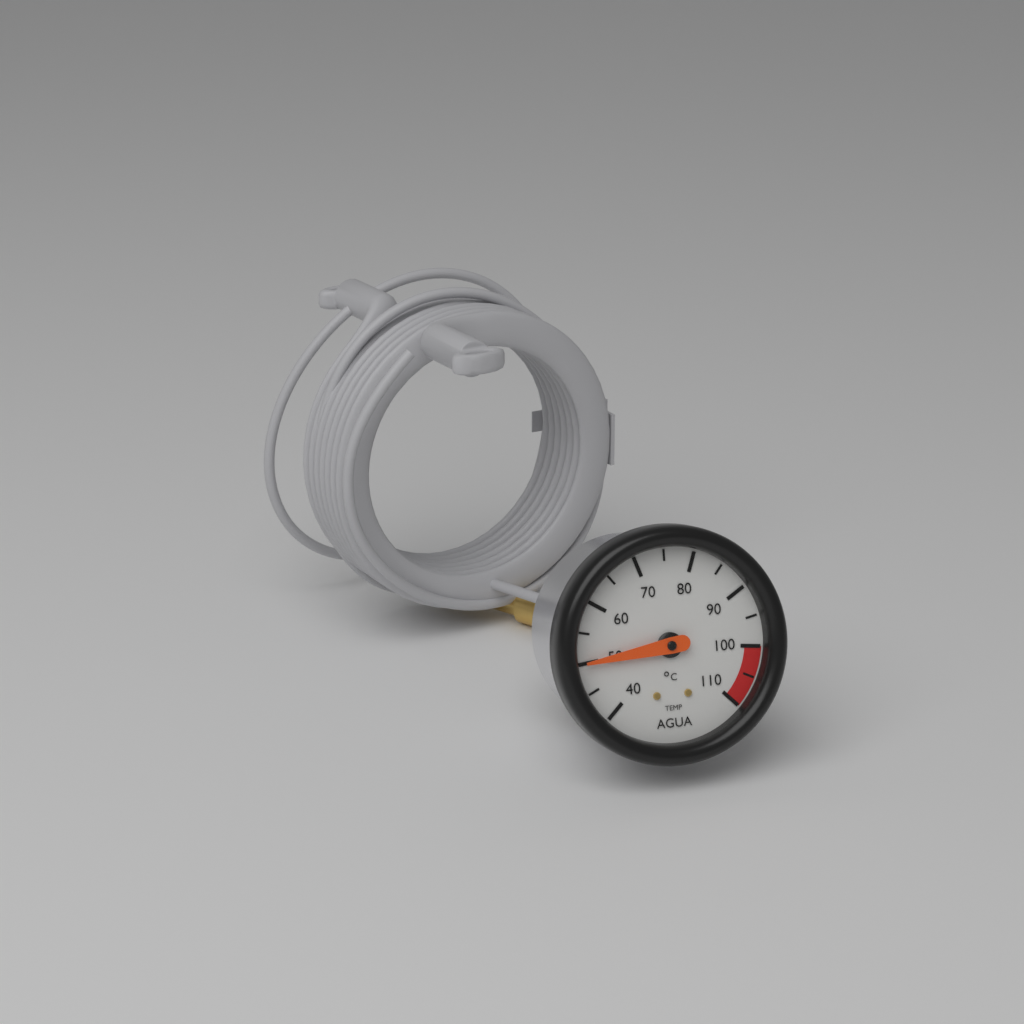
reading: 50 °C
